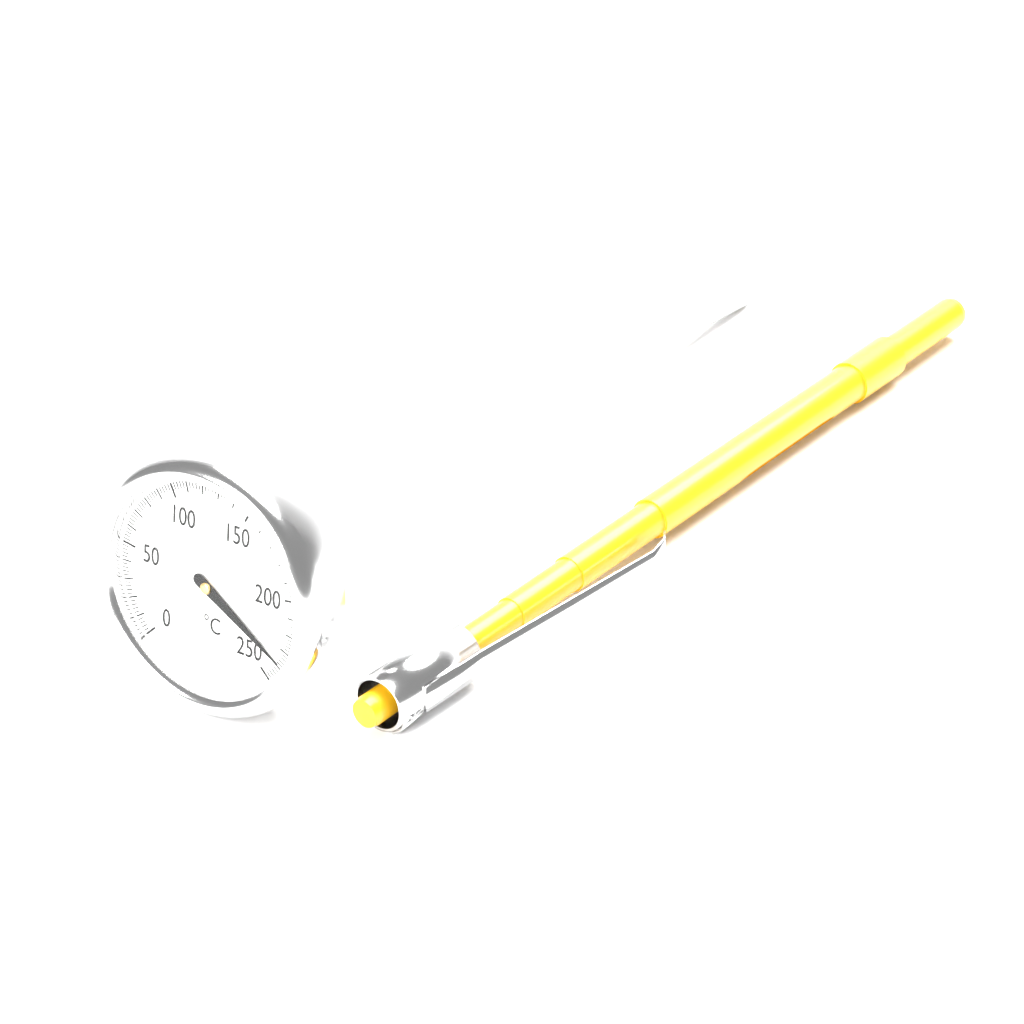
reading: 238 °C
